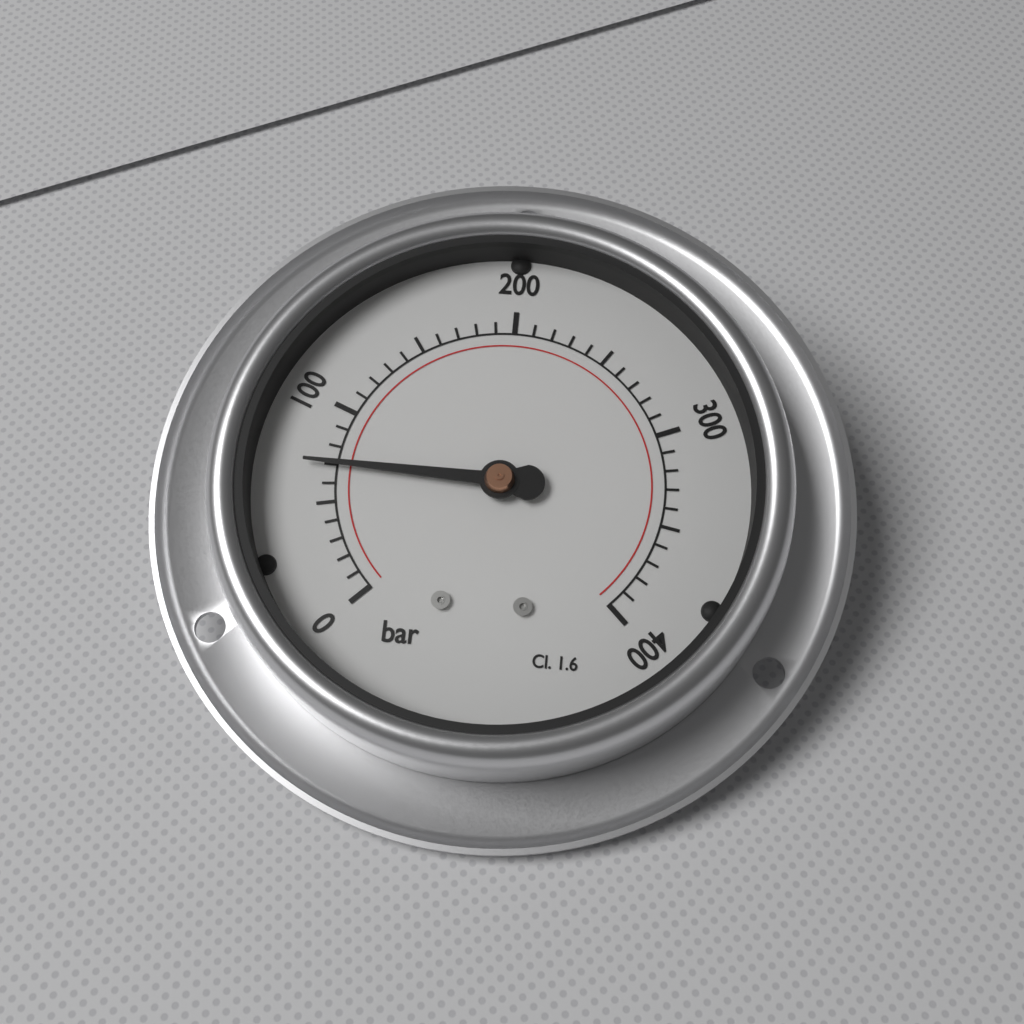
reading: 70 bar
